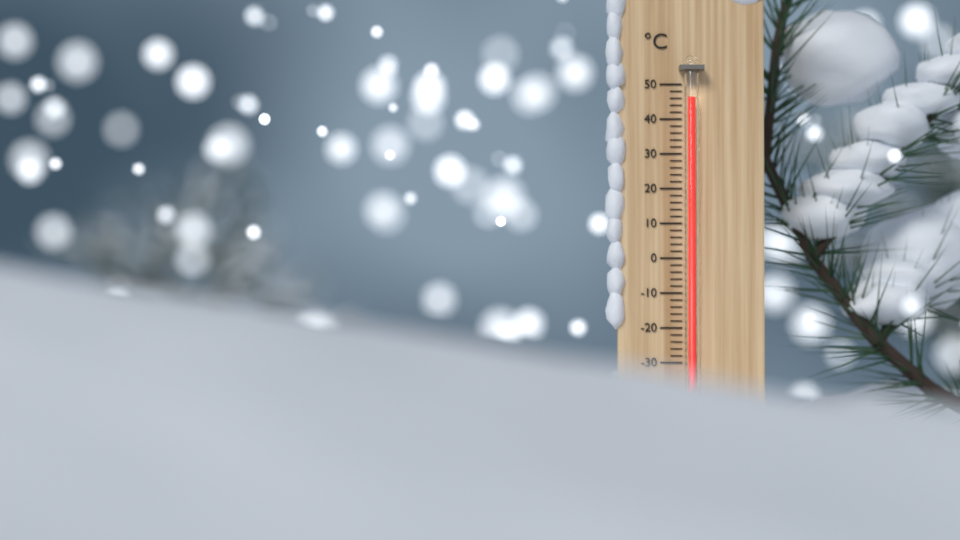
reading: 46 °C
